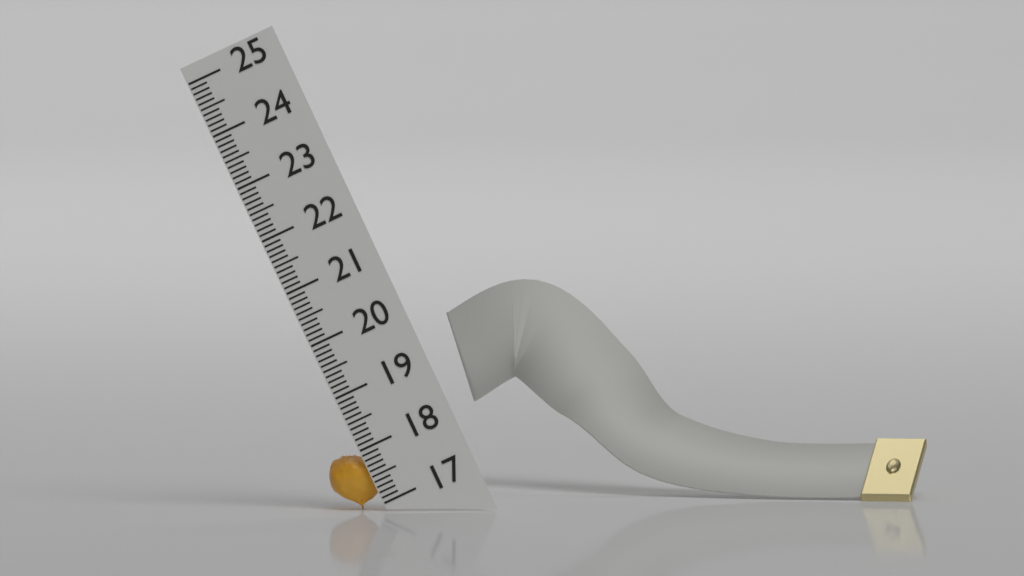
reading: 18.0 (no unit)
